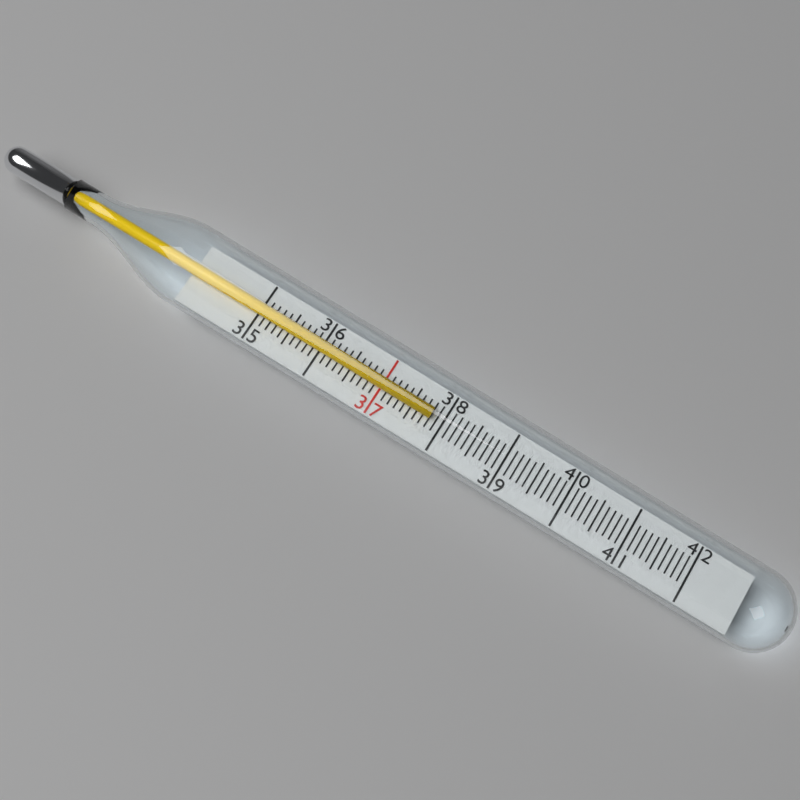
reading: 37.8 (no unit)
